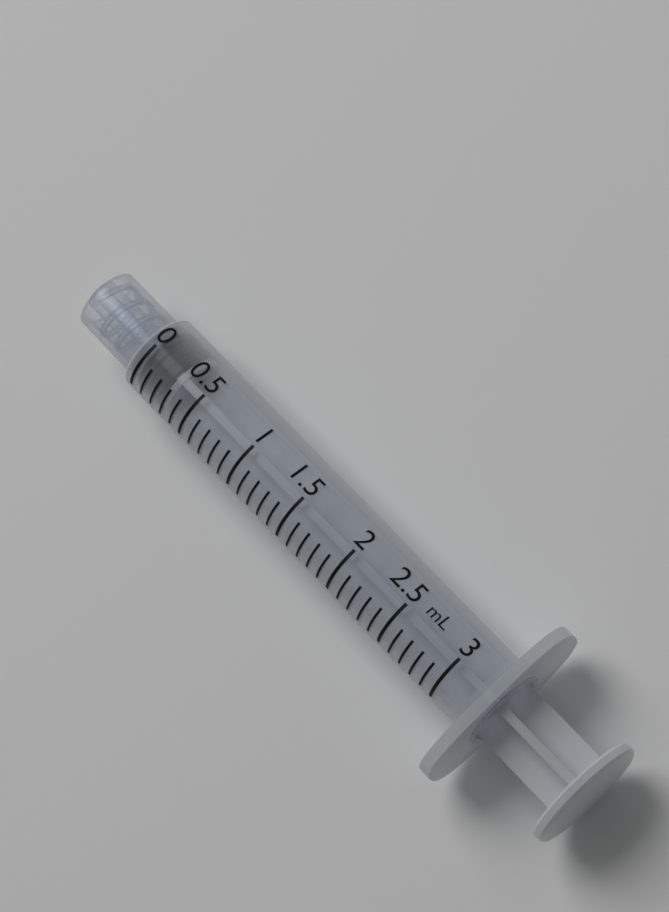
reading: 0.0 ml
